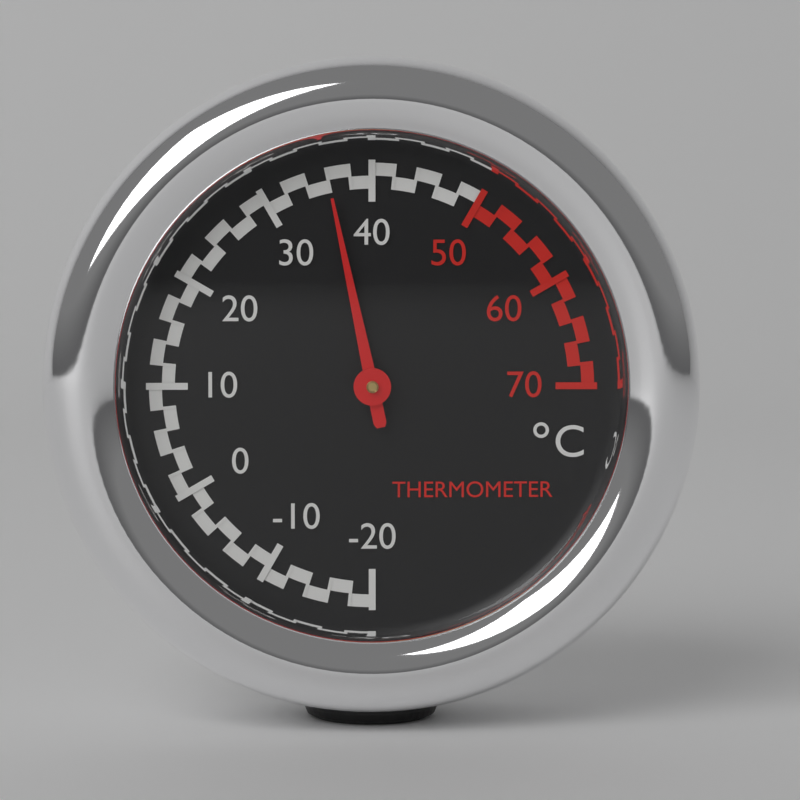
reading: 36 °C
